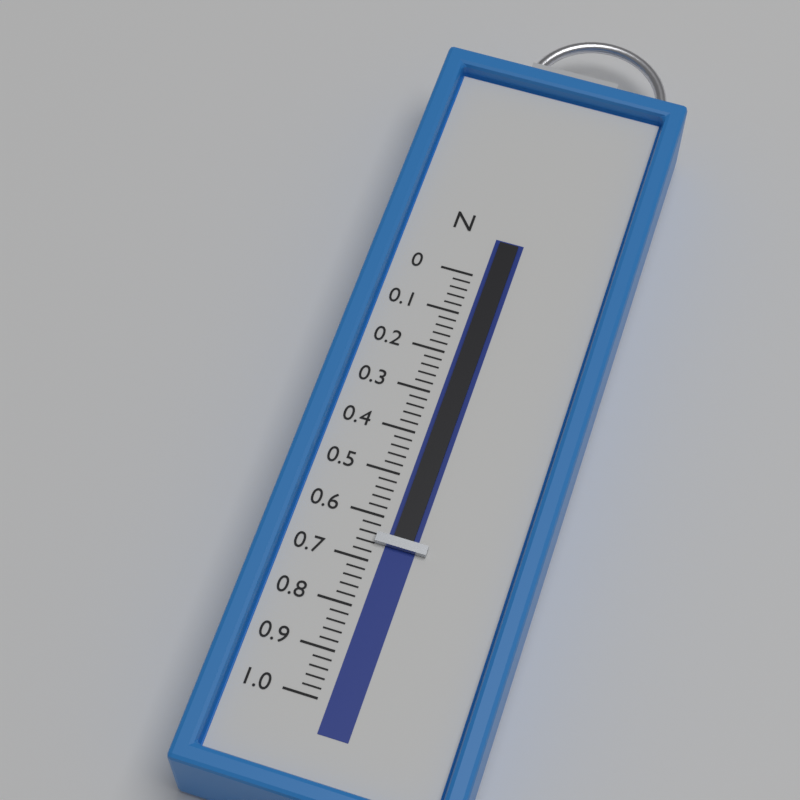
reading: 0.66 N
